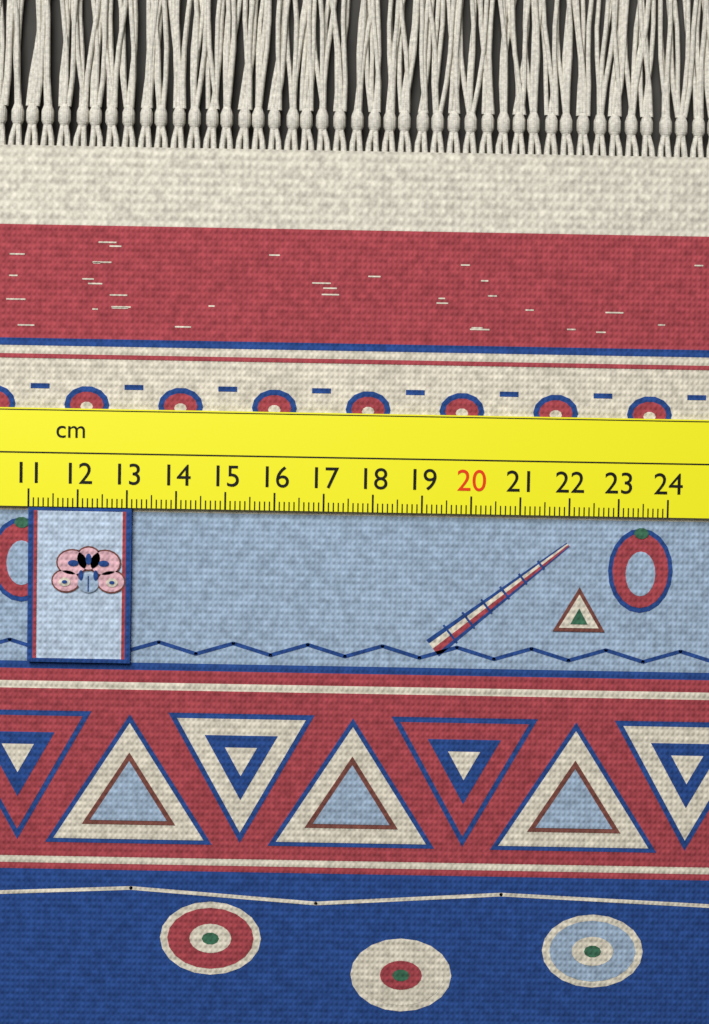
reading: 13.1 cm
